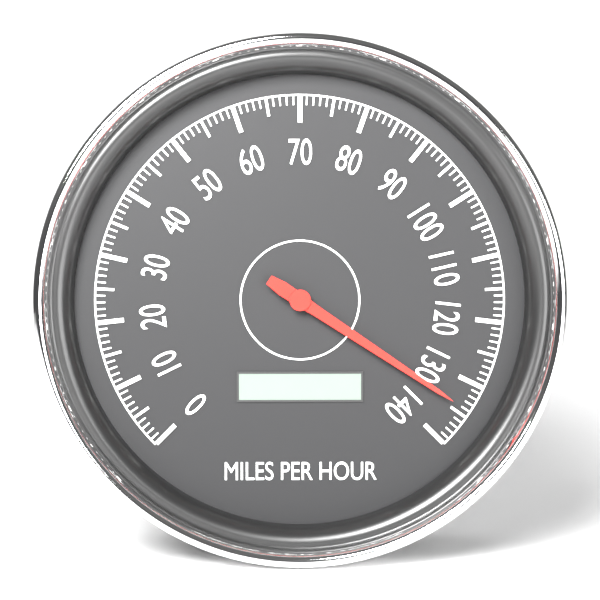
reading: 134 mph
